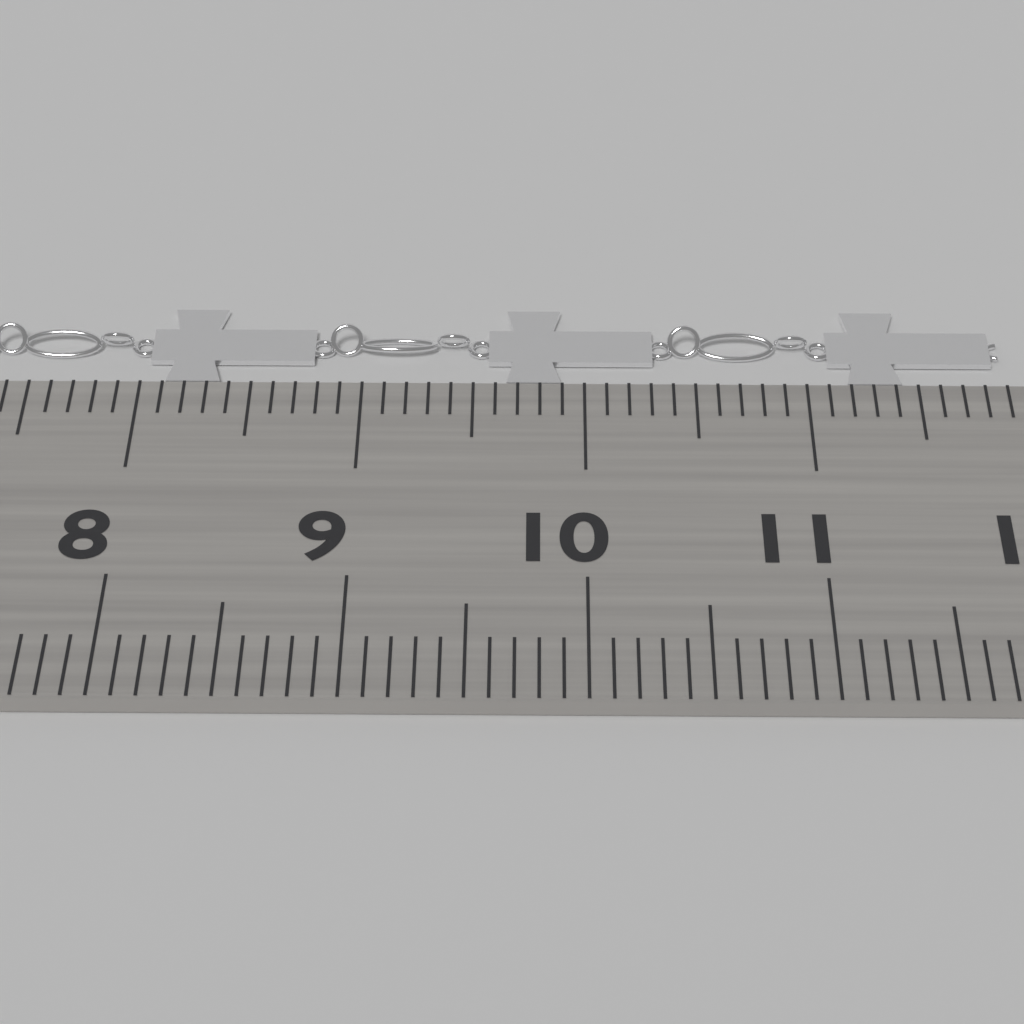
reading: 11.9 cm
